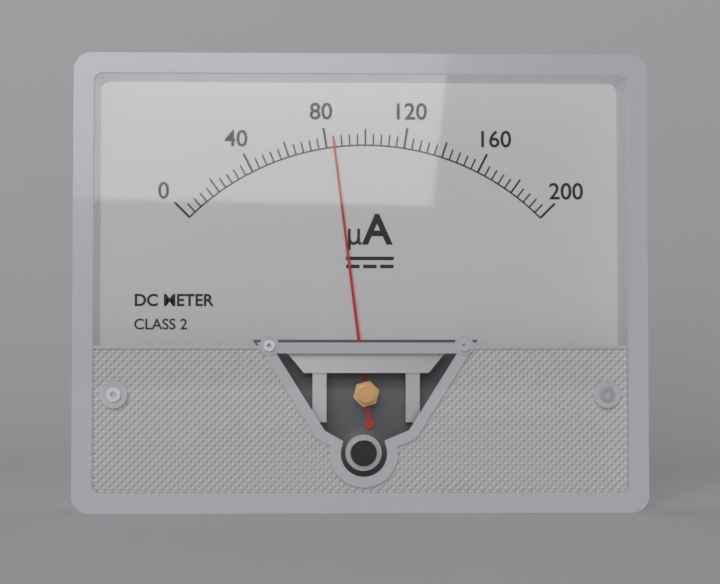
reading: 84 µA
